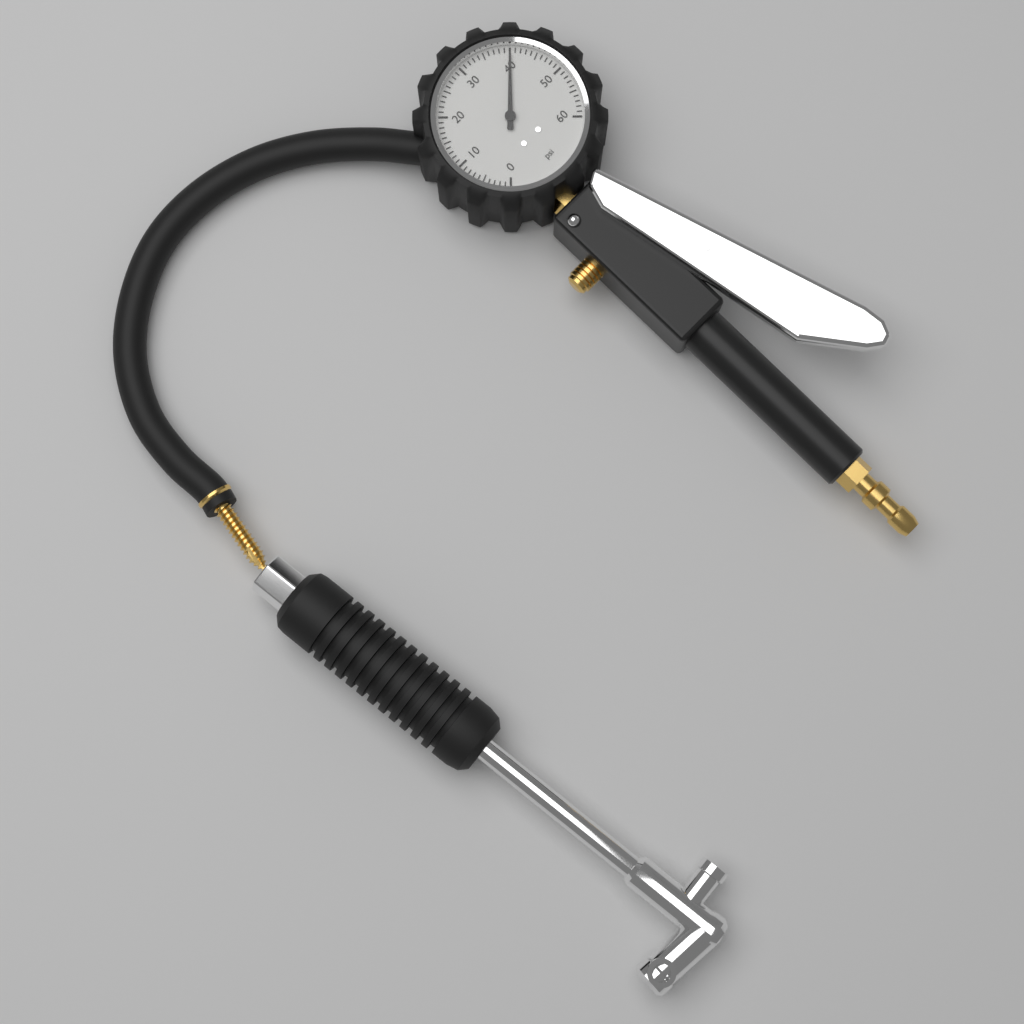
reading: 40 psi
